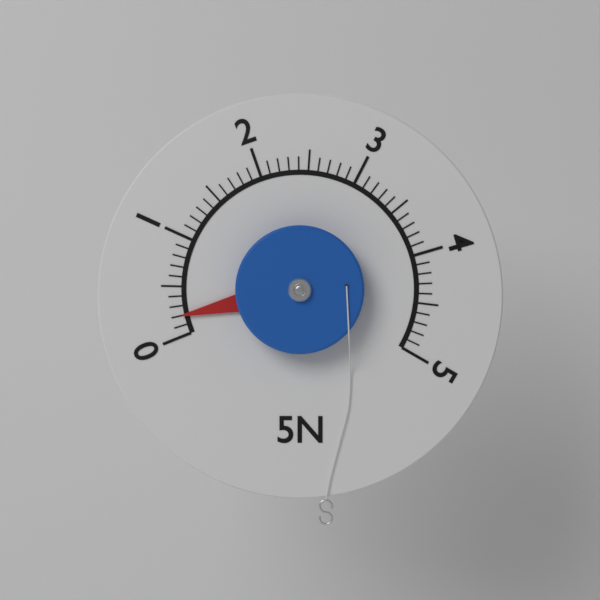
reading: 0.2 N
